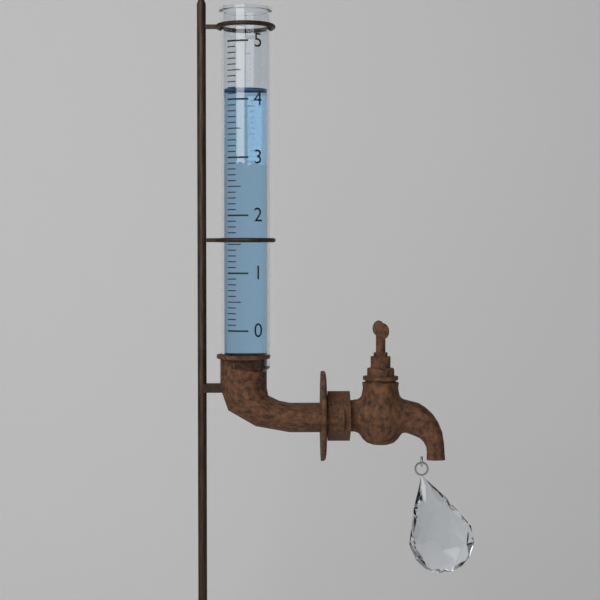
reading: 4.2 (no unit)
